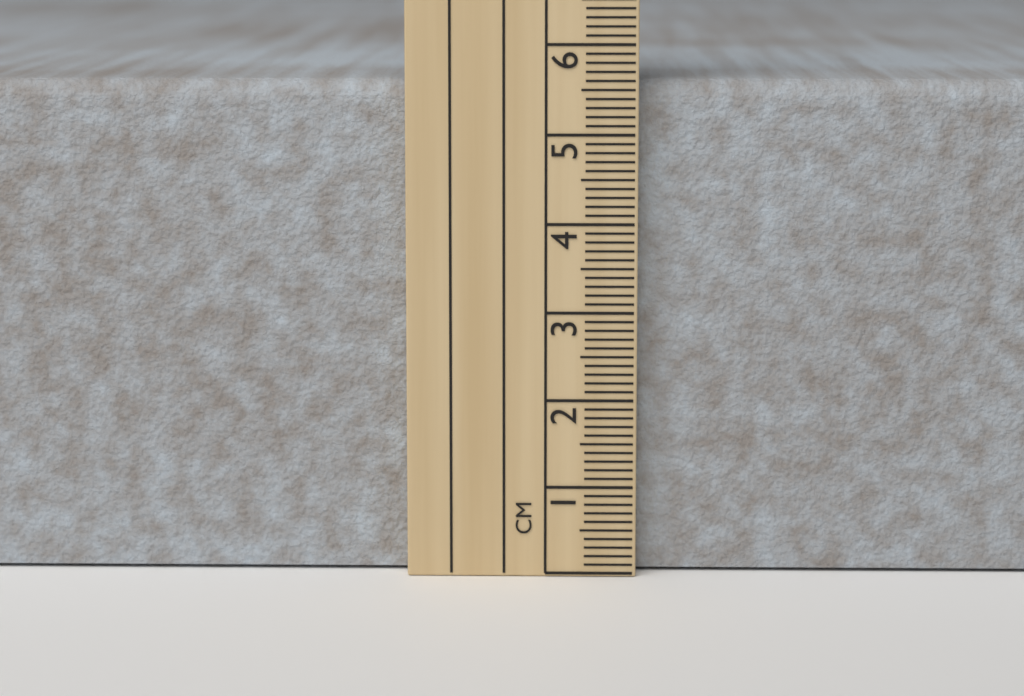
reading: 5.6 cm
